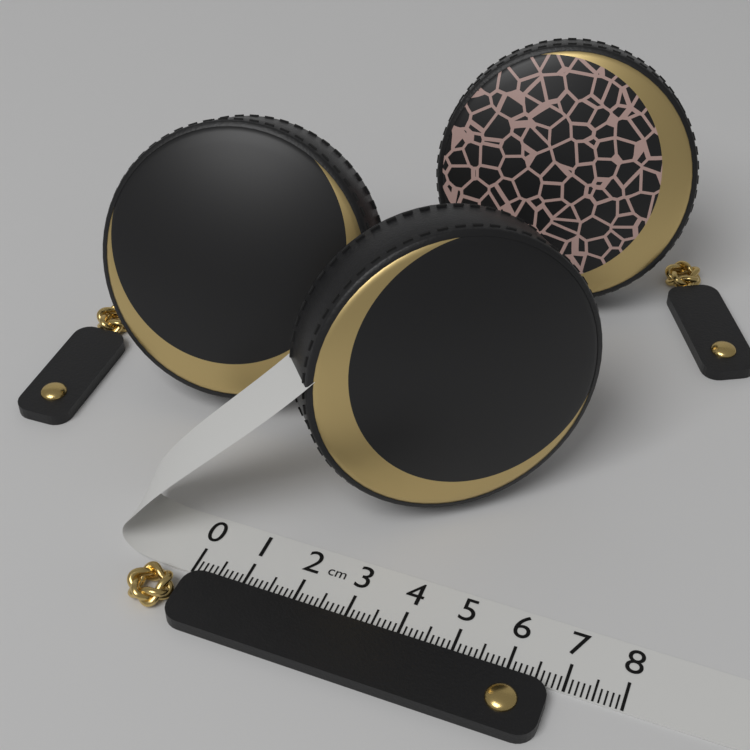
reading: 6.8 cm
